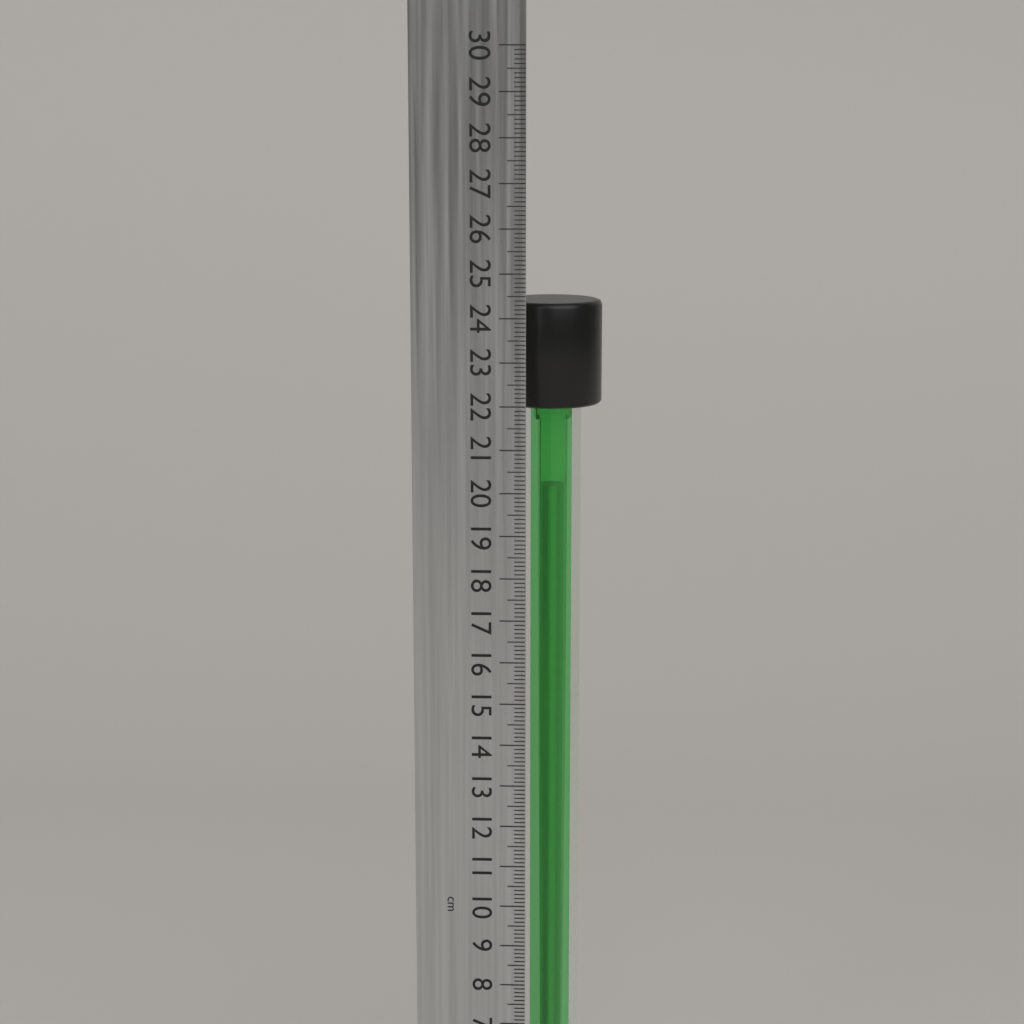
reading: 24.3 cm
